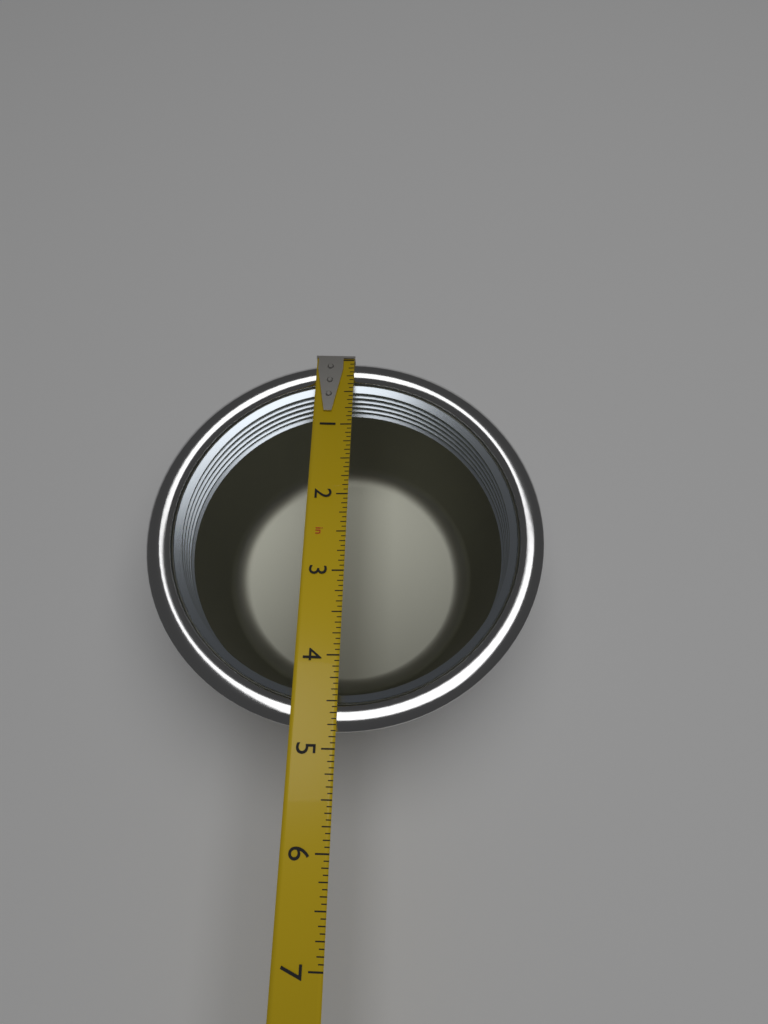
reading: 4.8125 in
